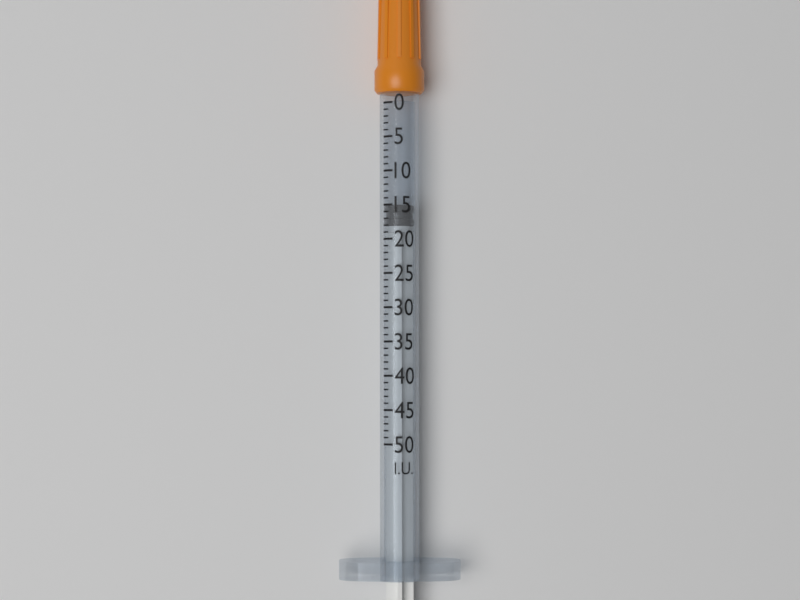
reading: 15 I.U.
